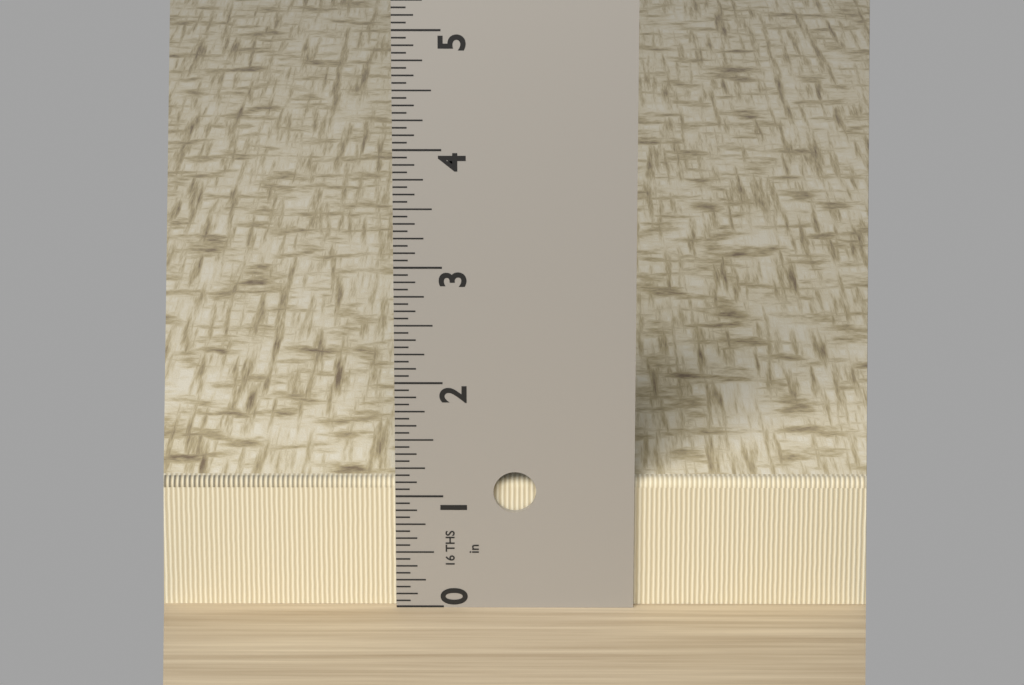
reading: 1.1250 in
